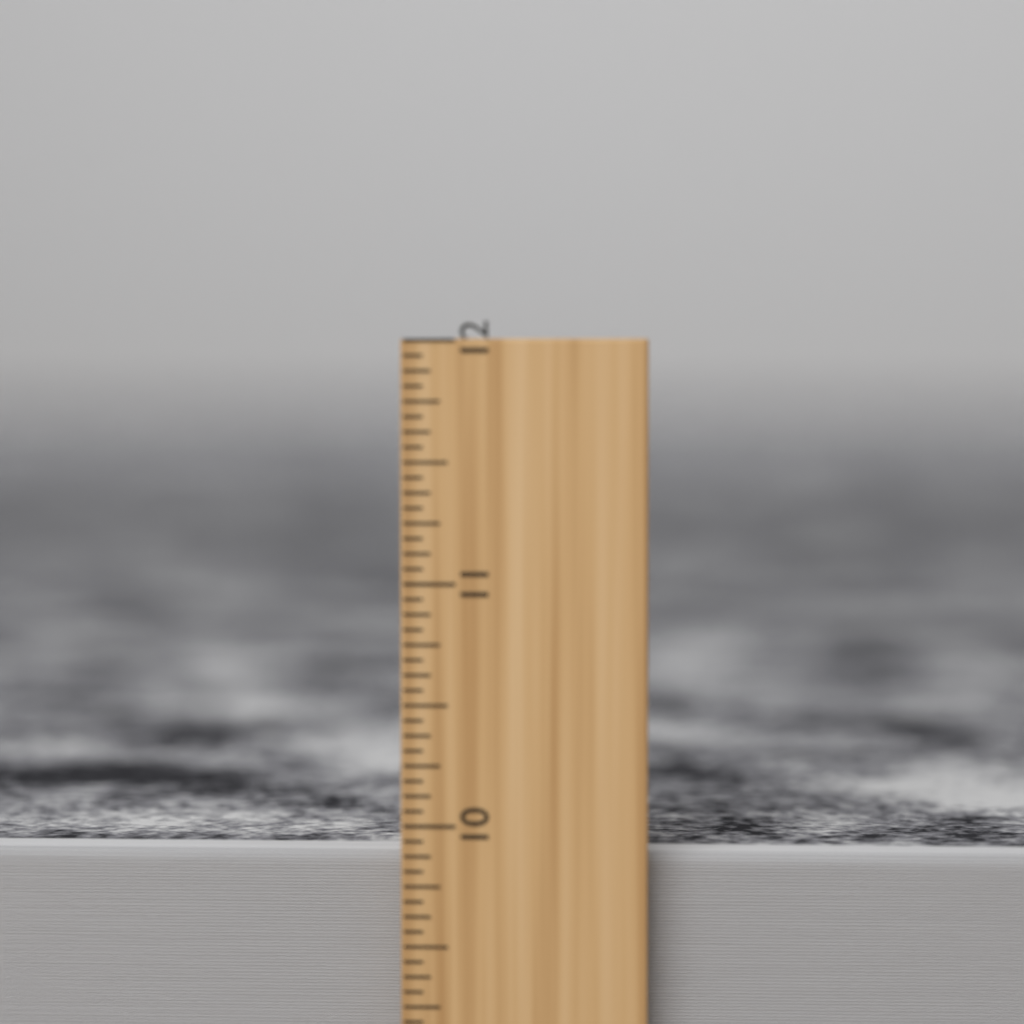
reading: 9.8750 inch
